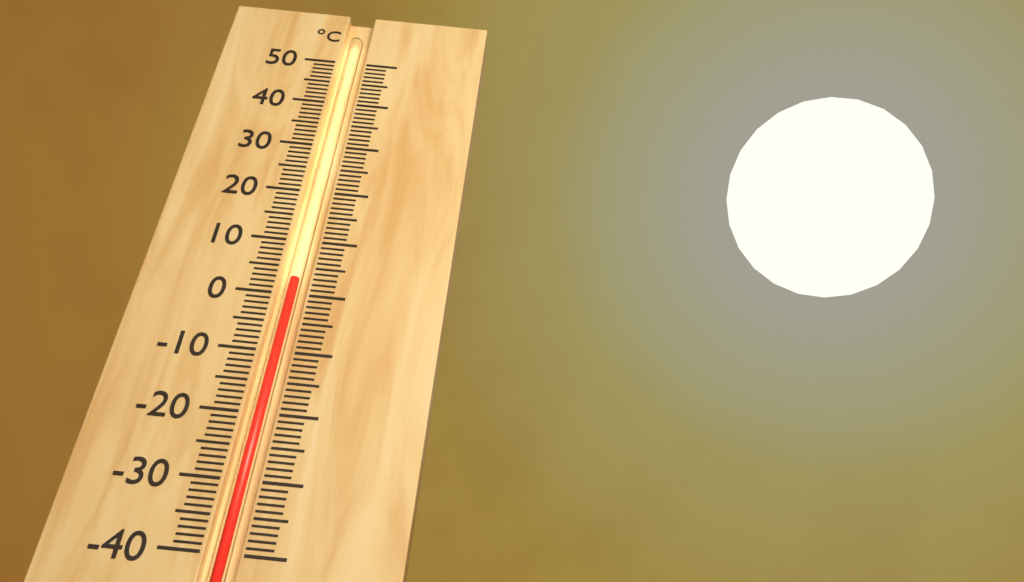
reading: 3 °C
